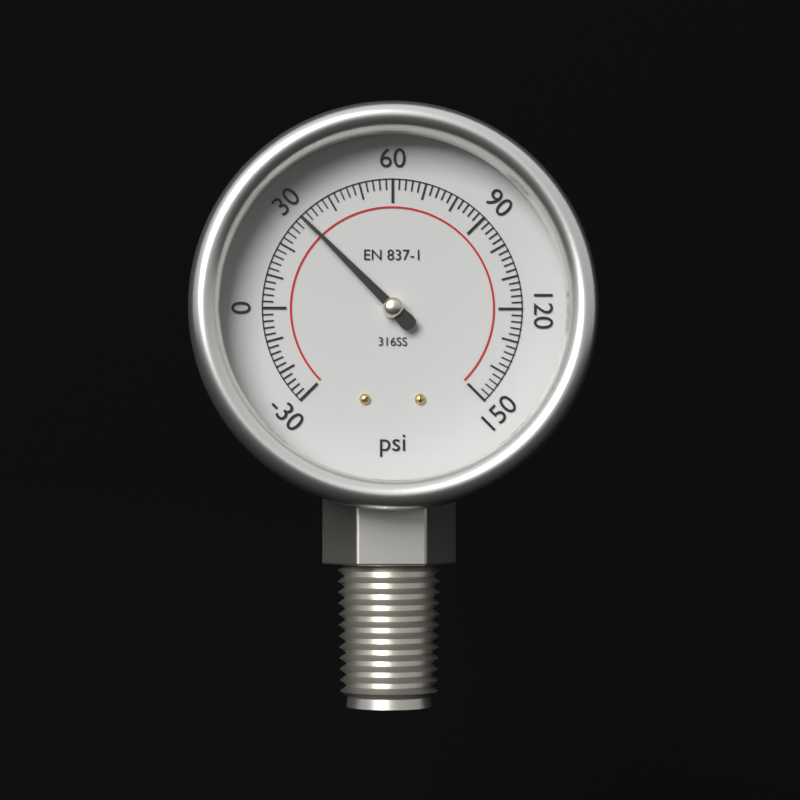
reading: 30 psi
